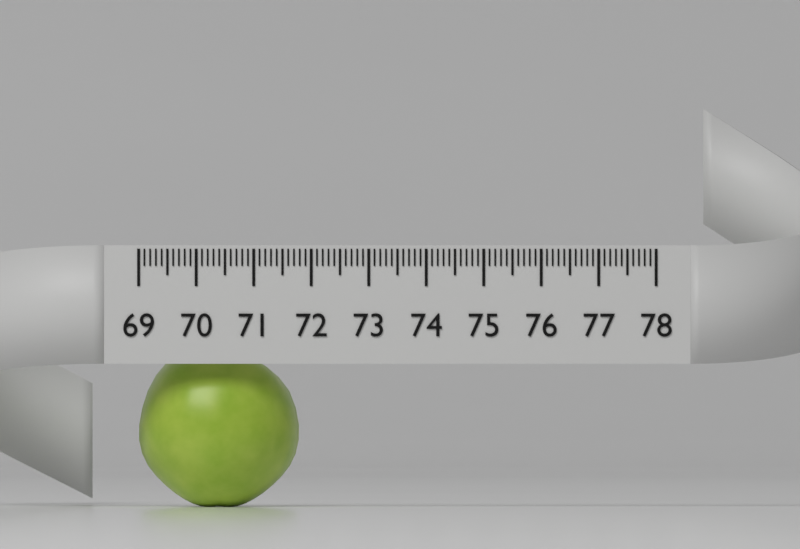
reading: 71.8 (no unit)
